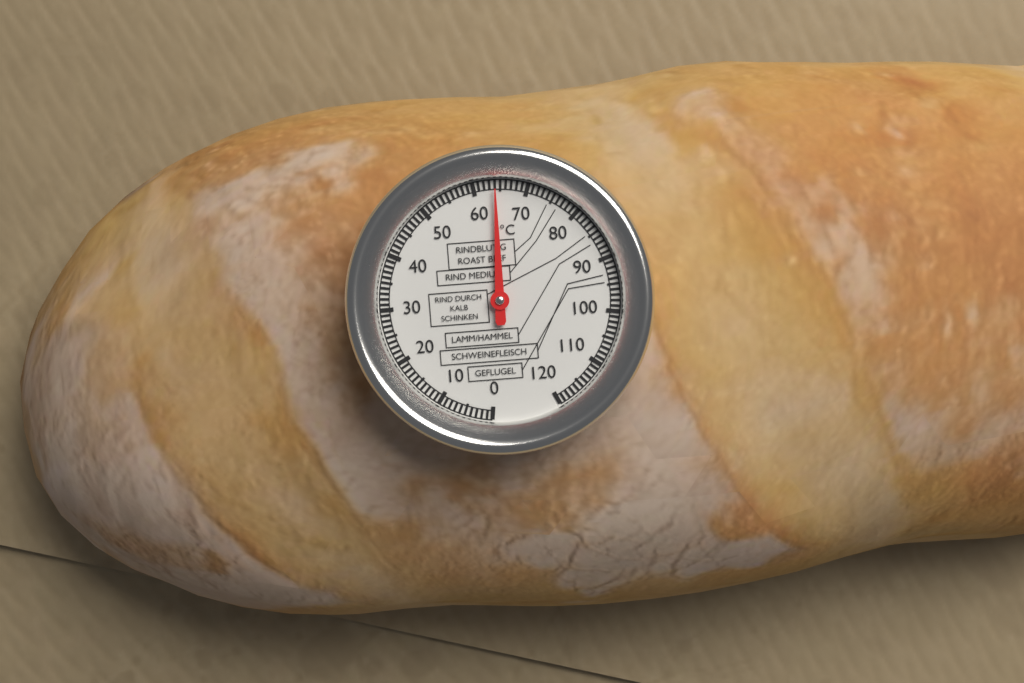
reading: 64 °C
